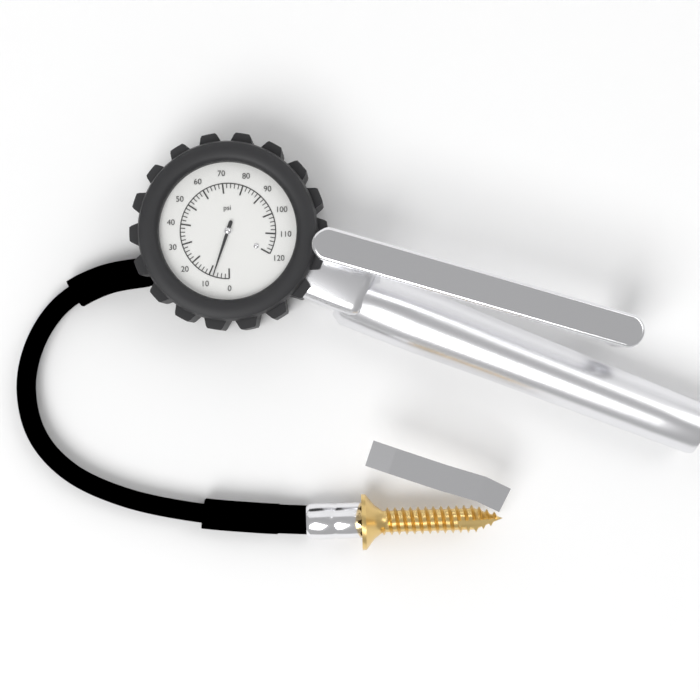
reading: 8 psi
